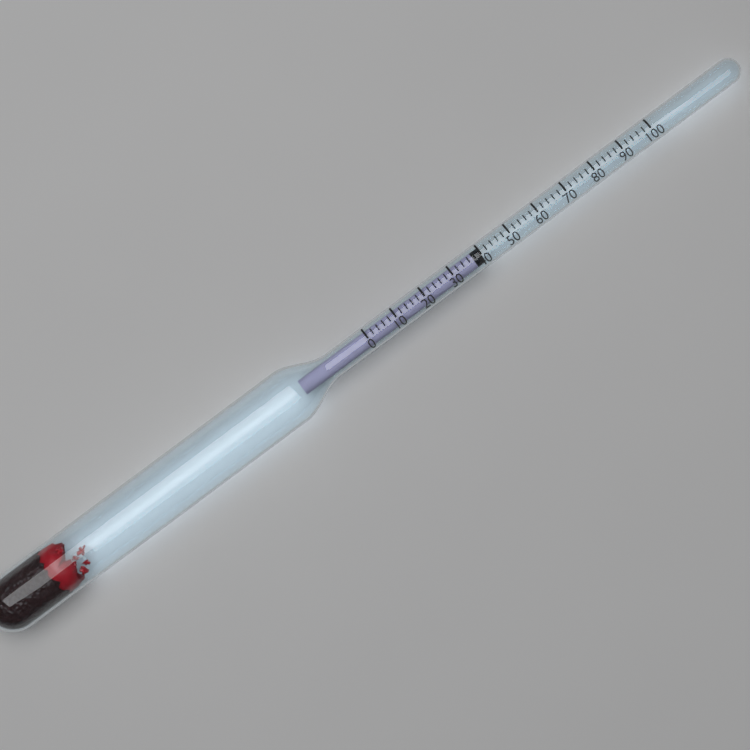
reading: 40 (no unit)
